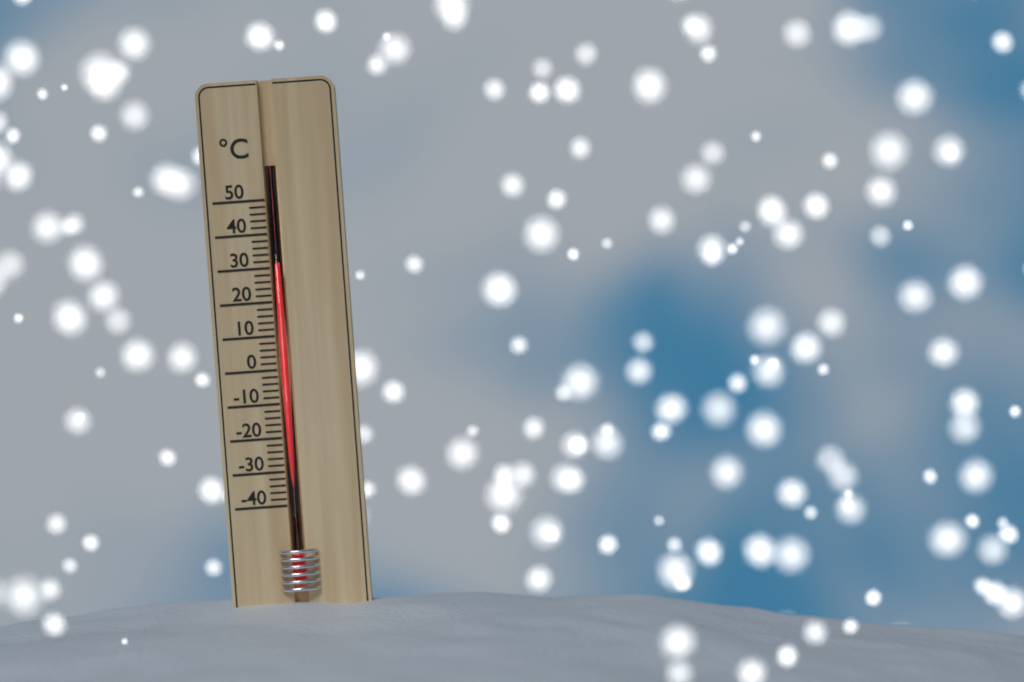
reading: 30 °C
